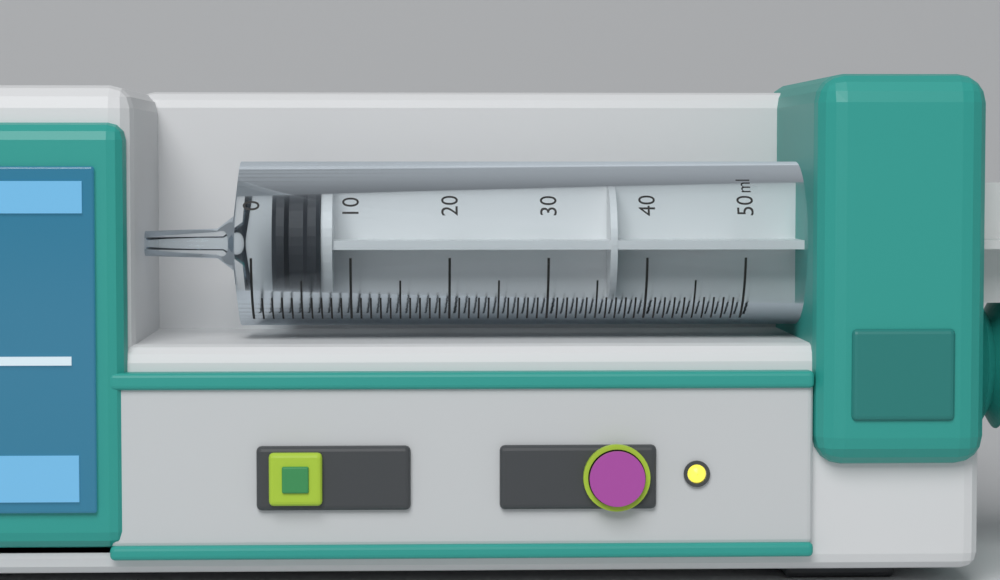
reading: 2 ml
